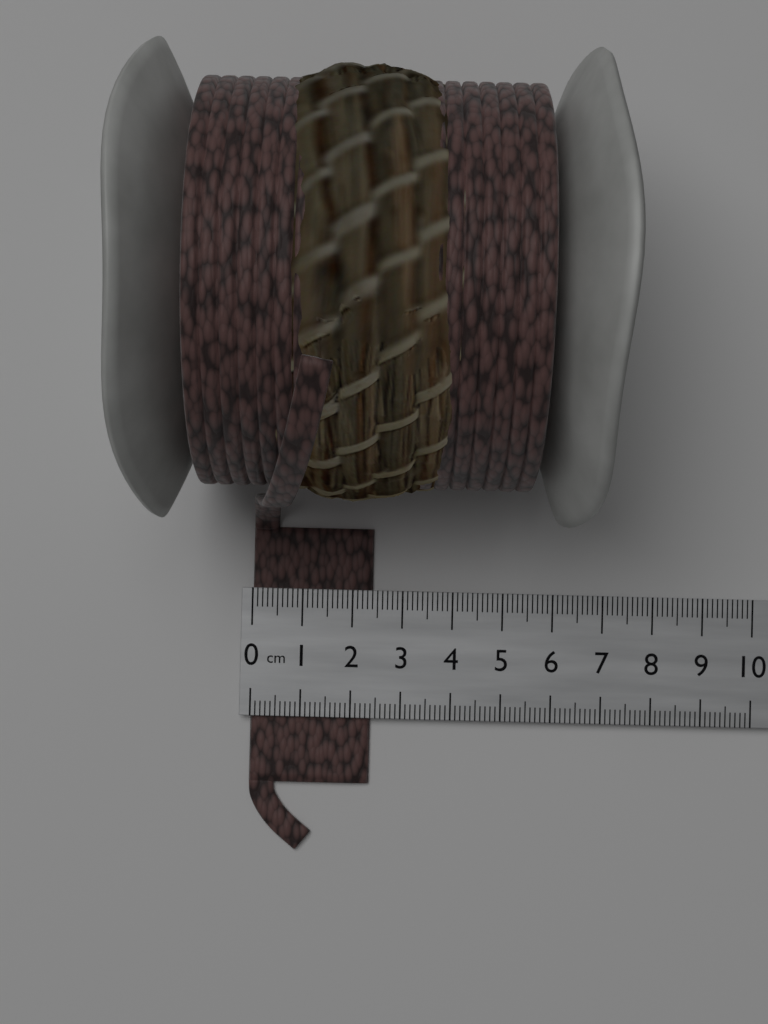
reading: 2.4 cm
